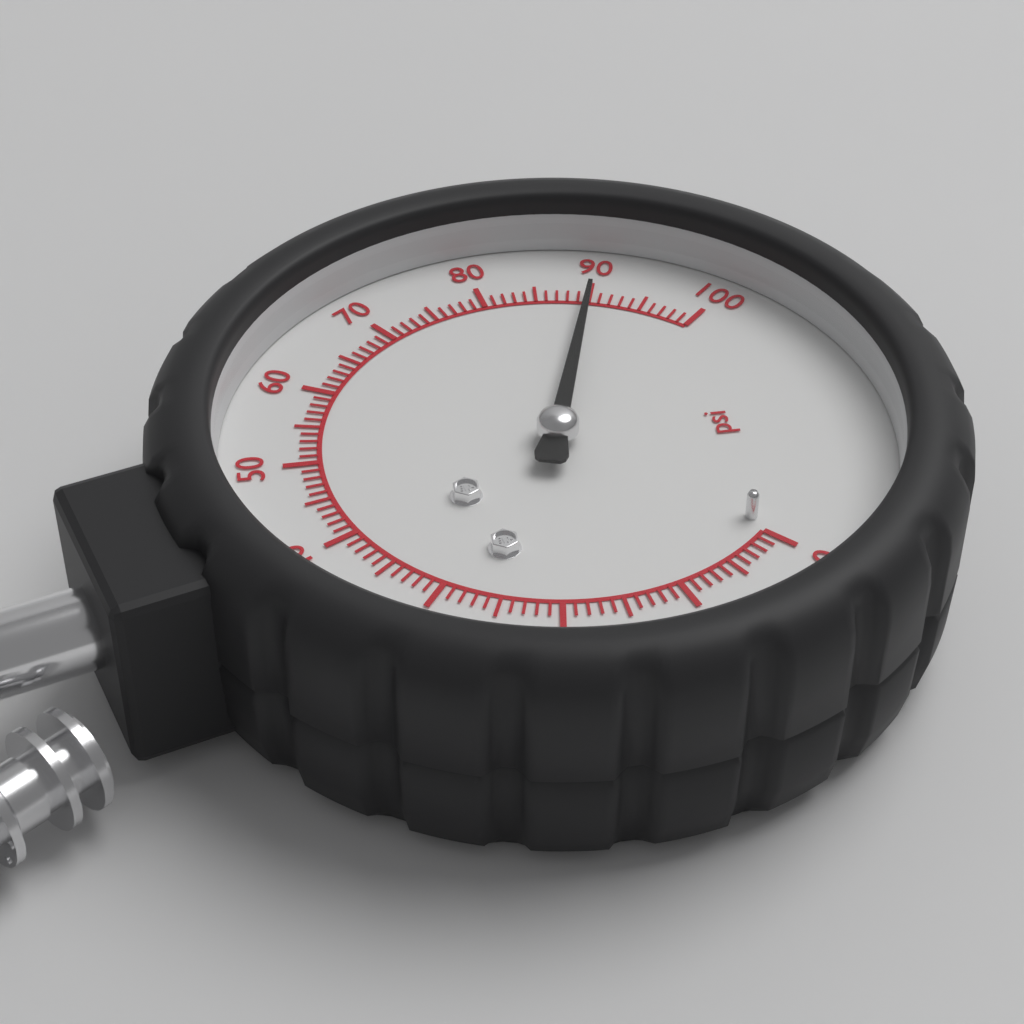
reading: 90 psi
